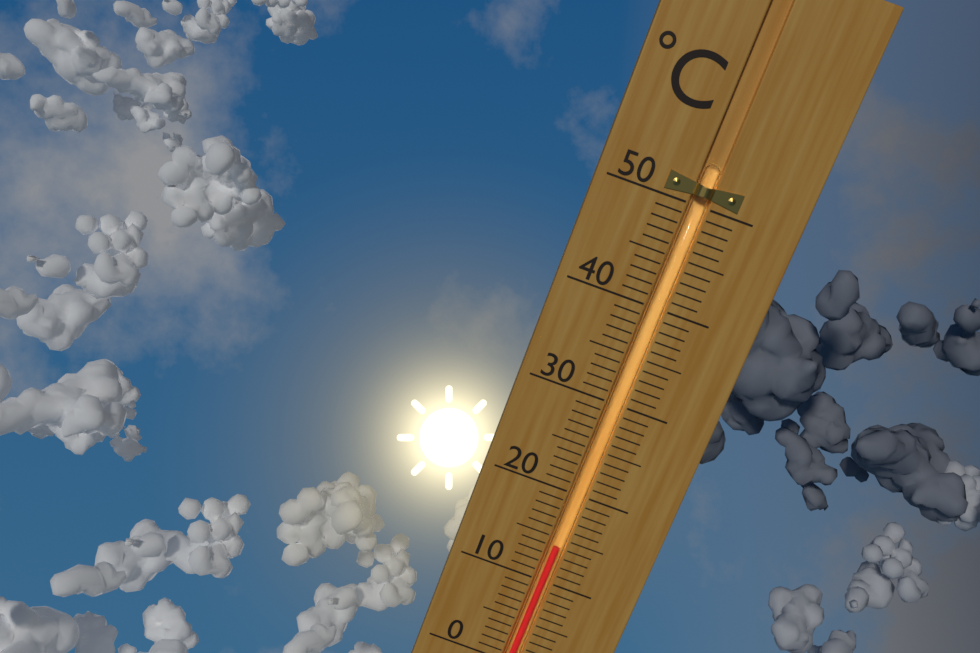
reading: 14 °C
